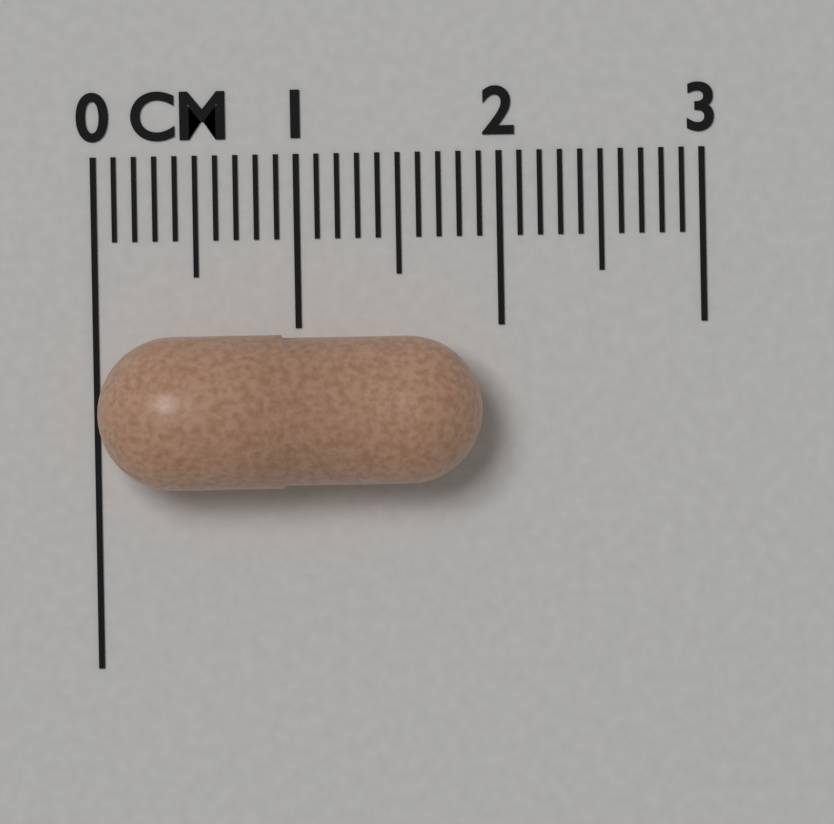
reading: 1.9 cm
